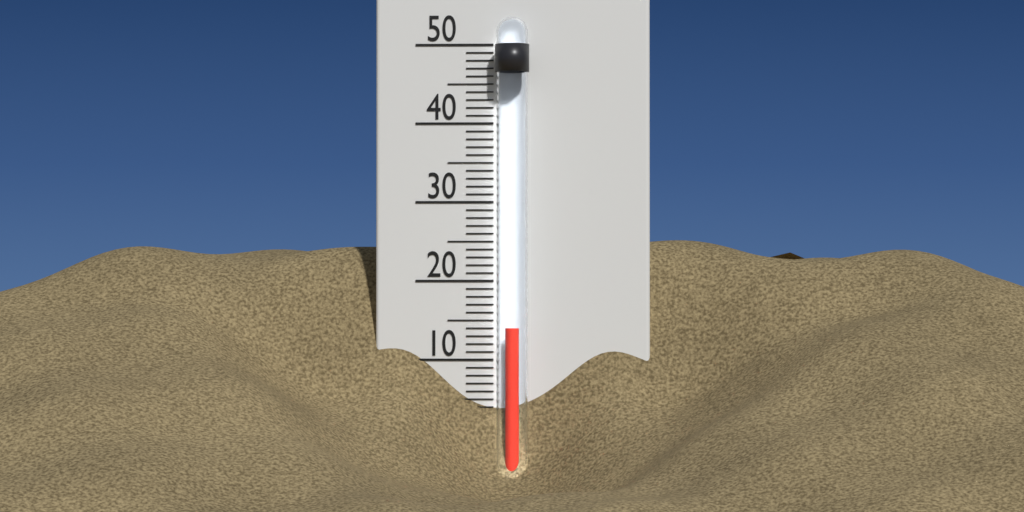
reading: 14 °C
